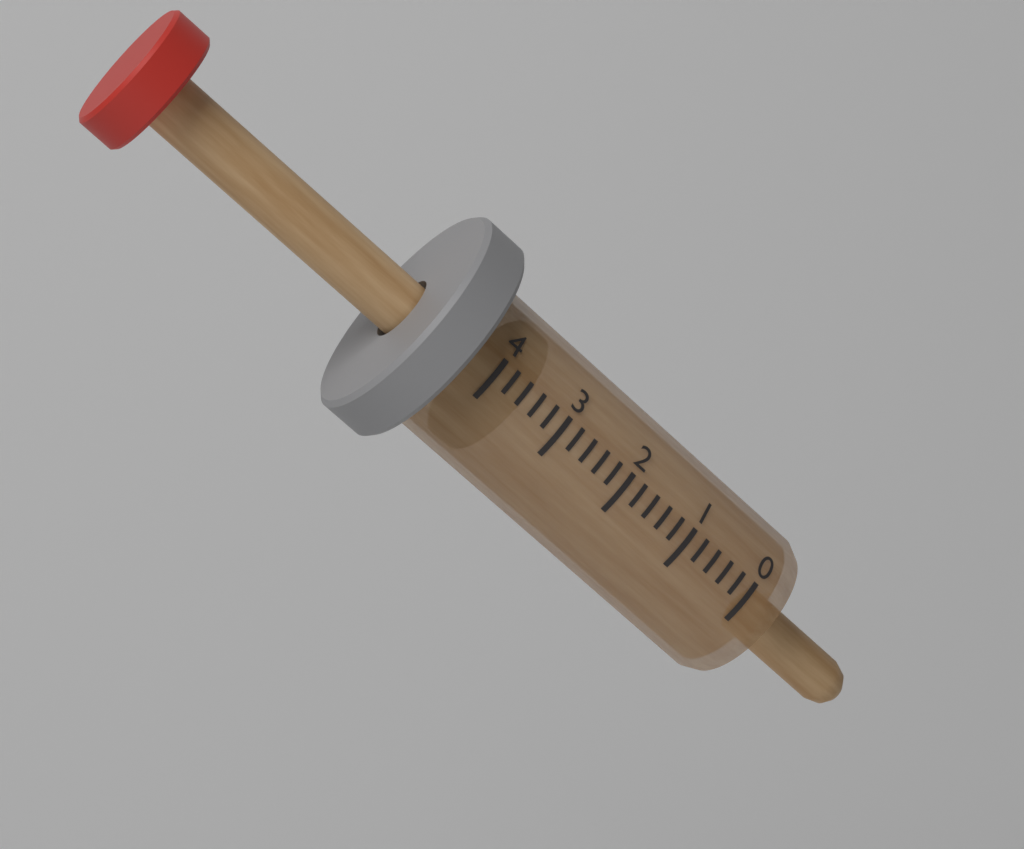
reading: 3.5 (no unit)
